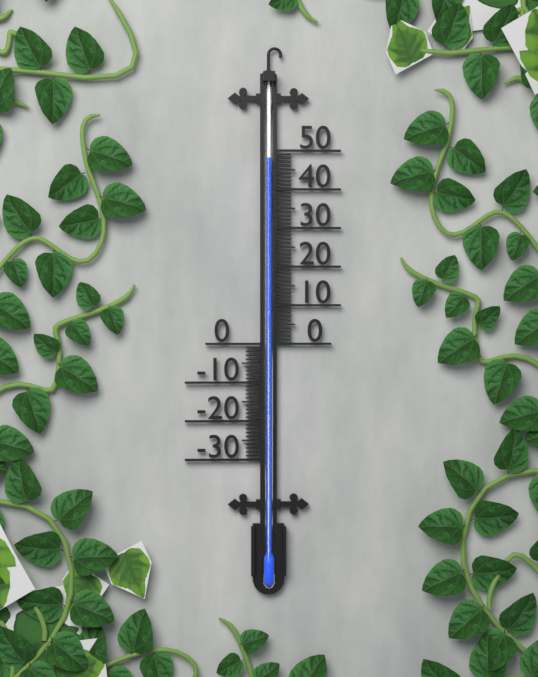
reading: 48 (no unit)
